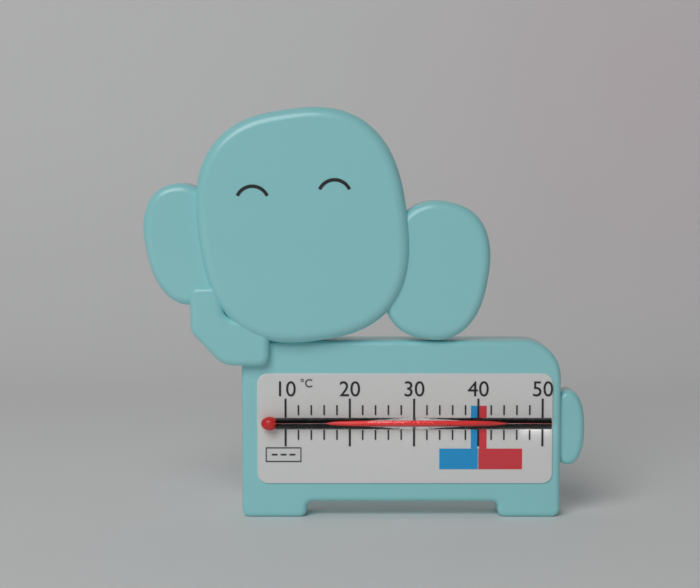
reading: 46 °C
